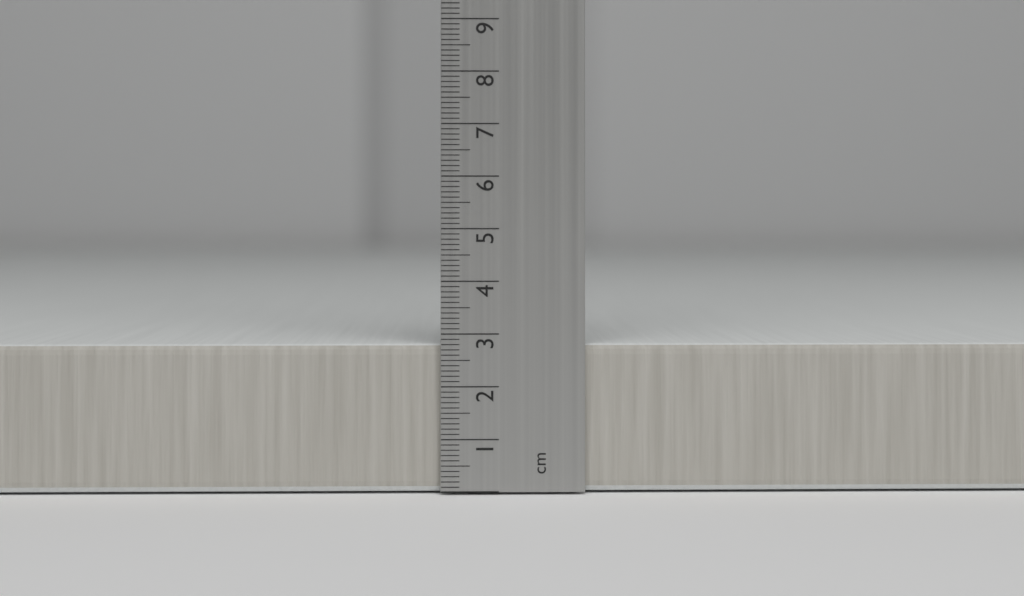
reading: 2.8 cm
